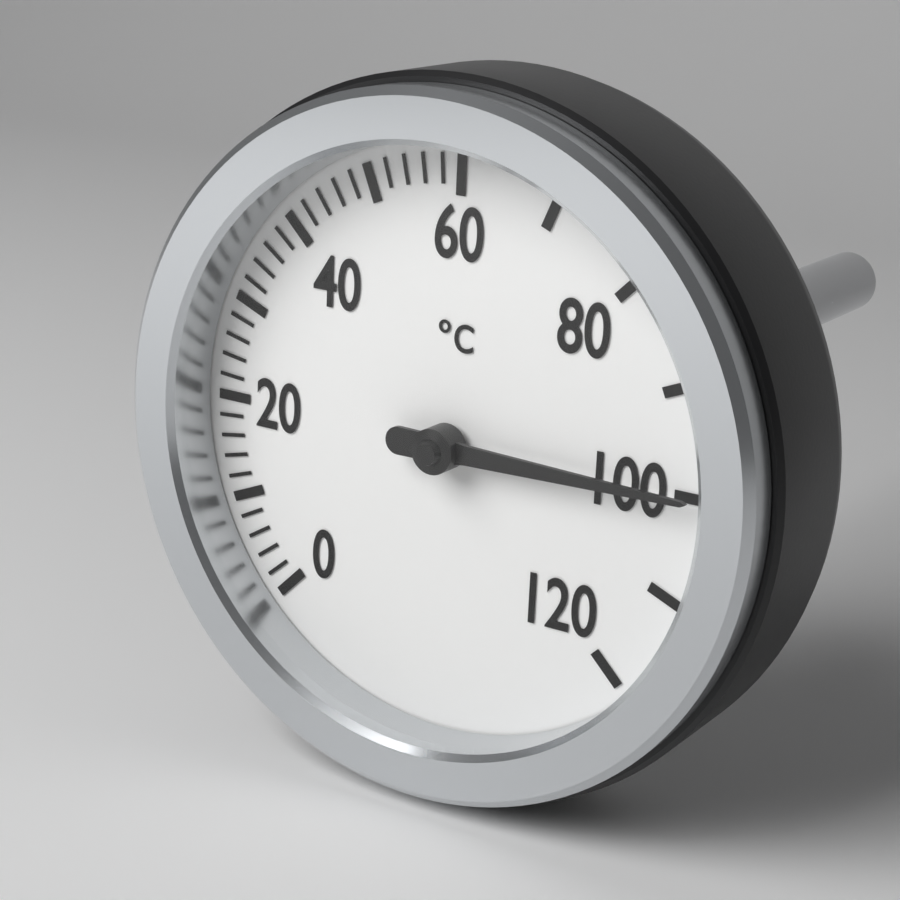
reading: 100 °C
